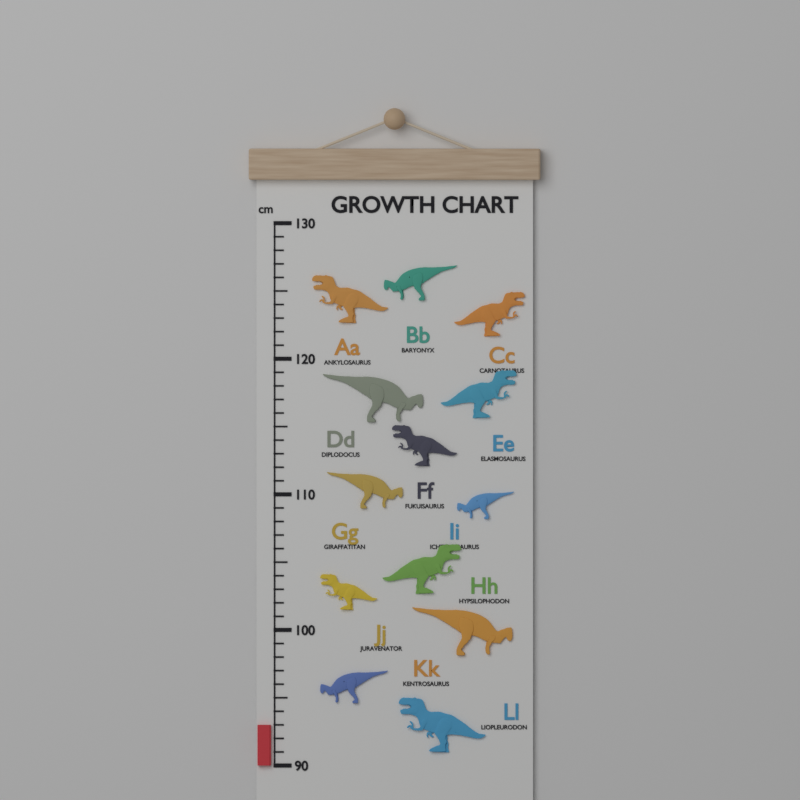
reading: 93 cm
